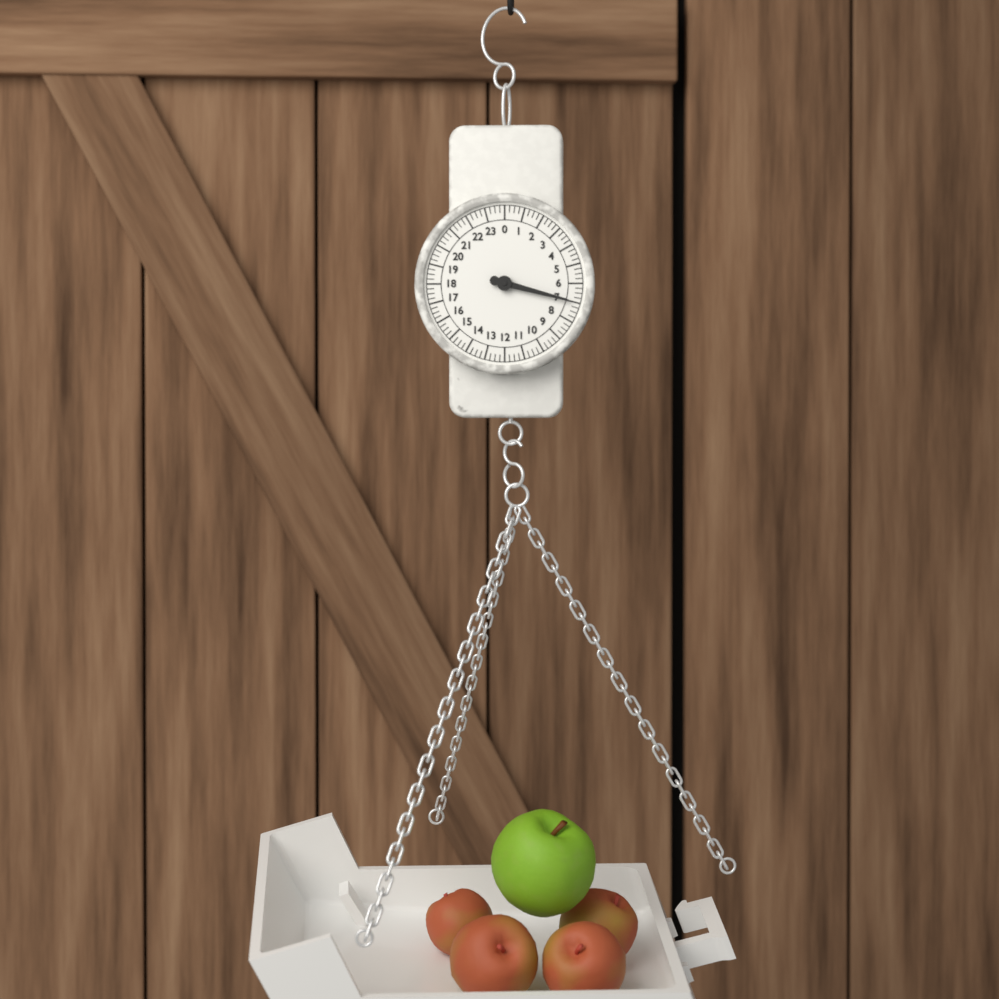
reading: 7.00 (no unit)
